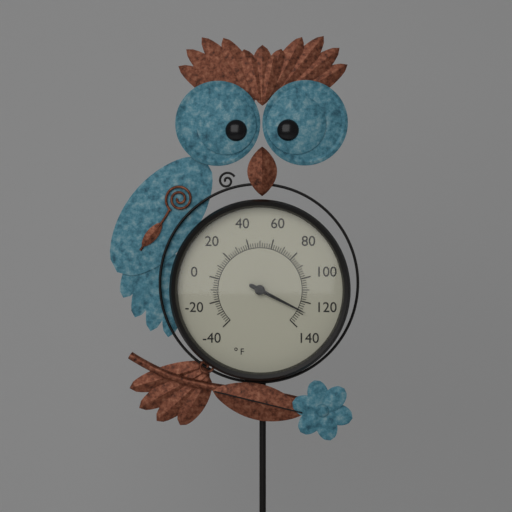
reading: 128 °F
